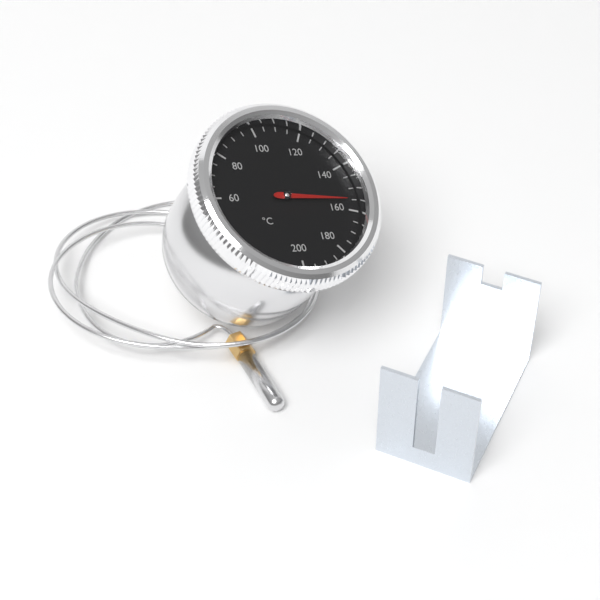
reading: 155 °C
